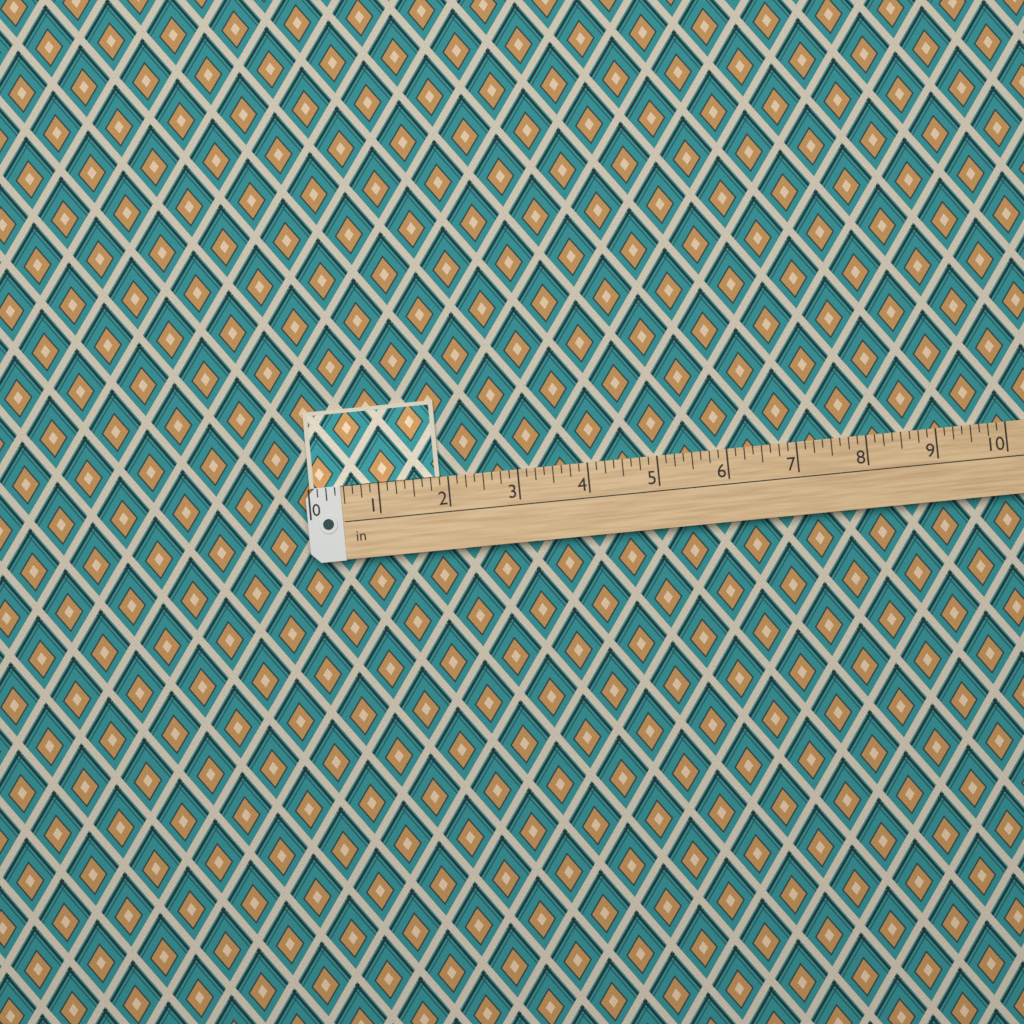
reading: 1.875 in
